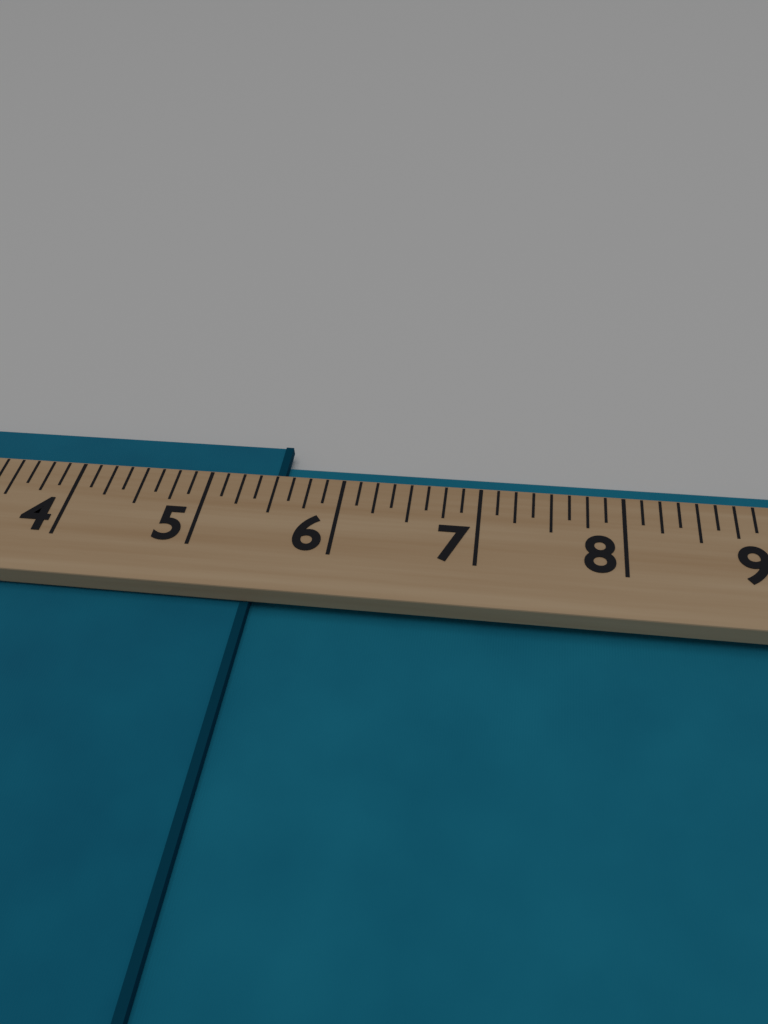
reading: 5.500 (no unit)
